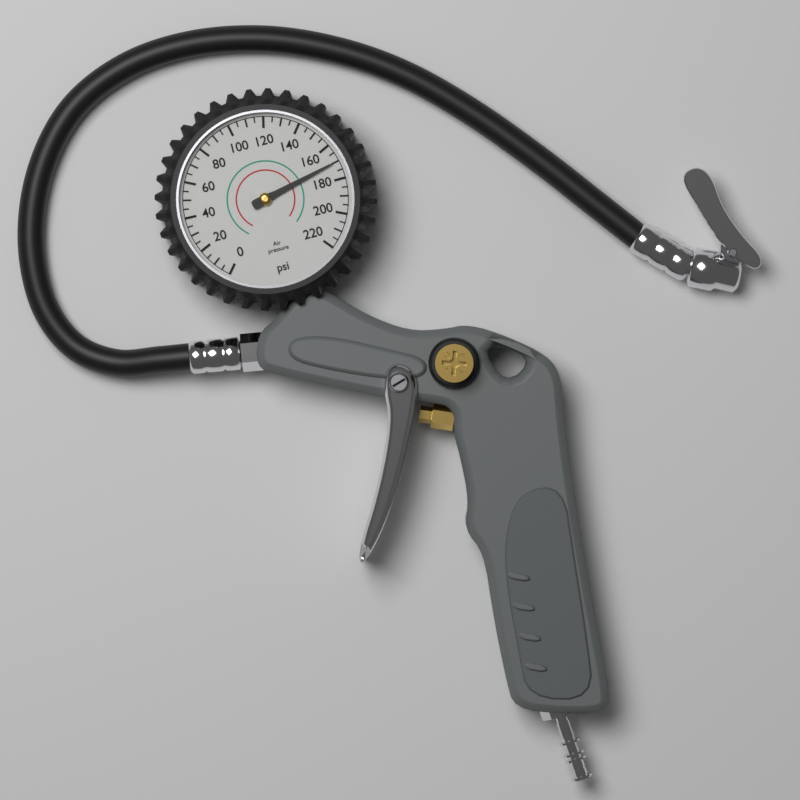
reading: 170 psi
